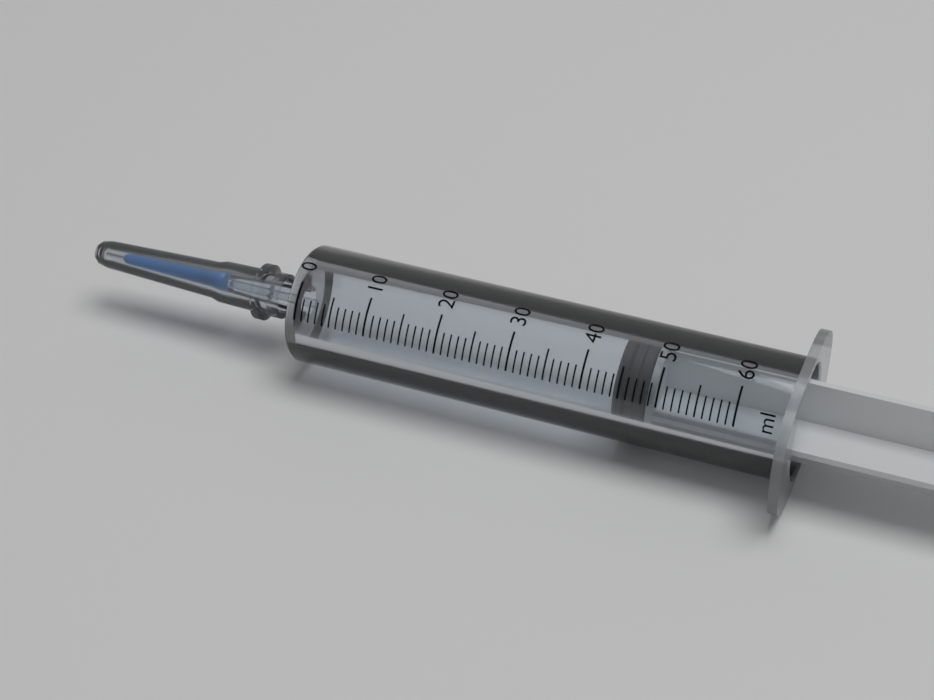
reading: 44 ml
